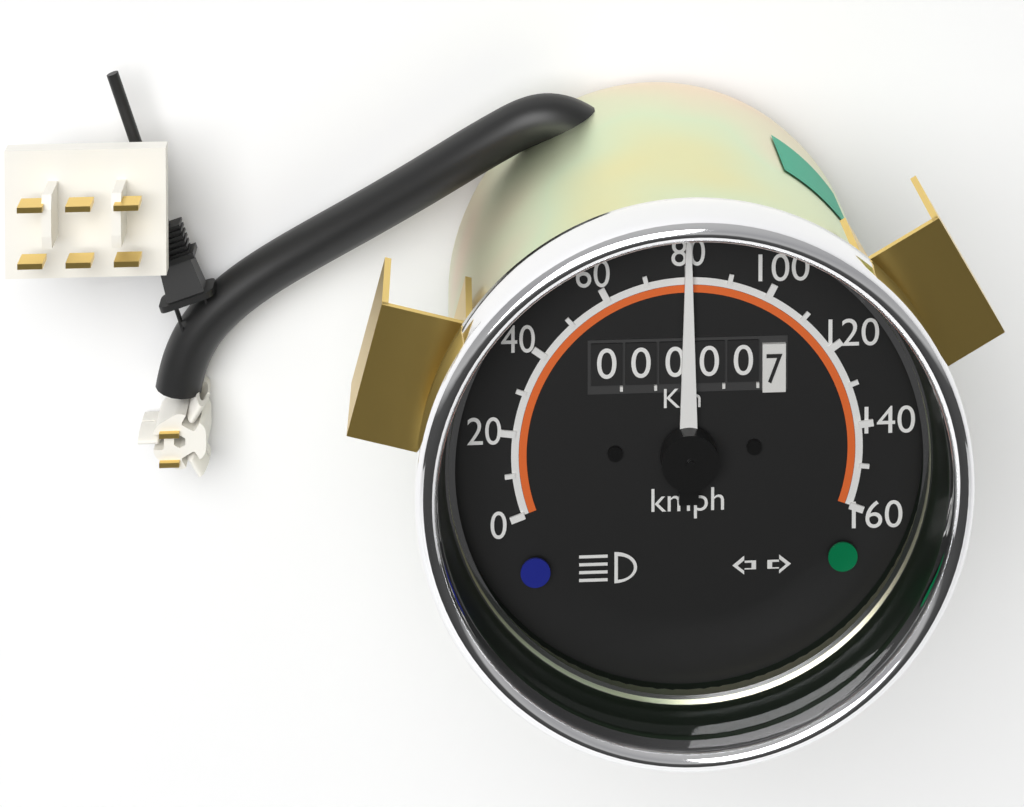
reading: 80 kmph
